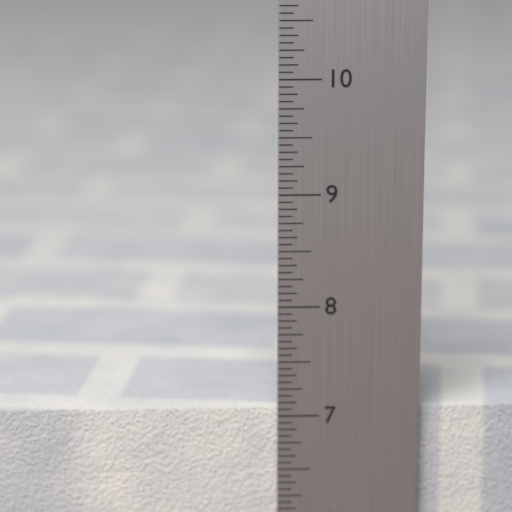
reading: 7.0625 in
